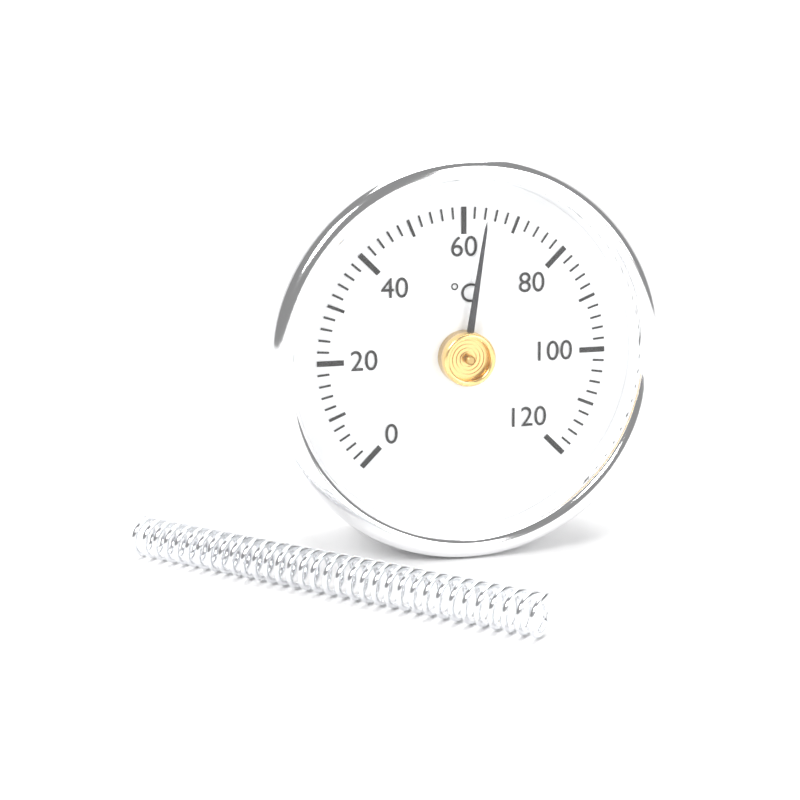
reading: 64 °C
